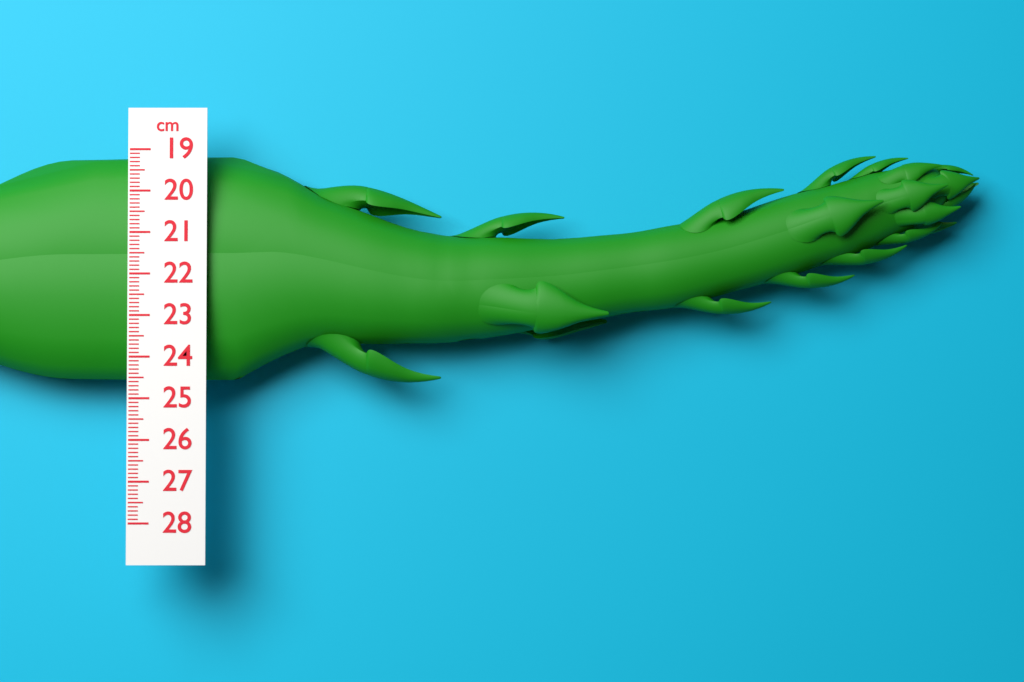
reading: 24.6 cm
